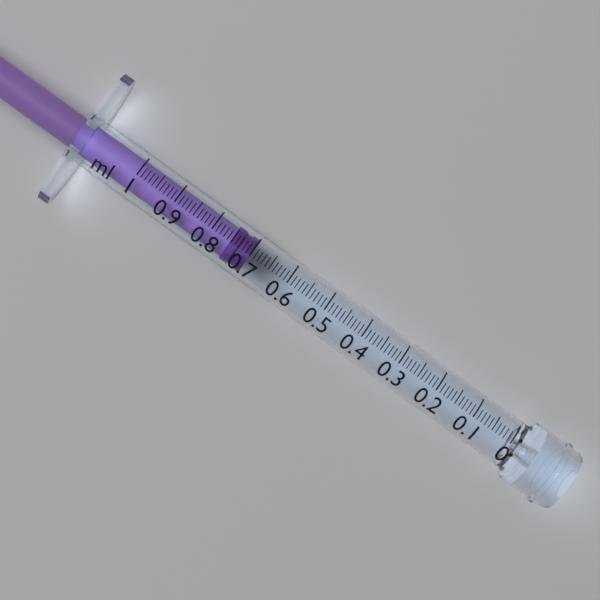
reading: 0.70 ml
